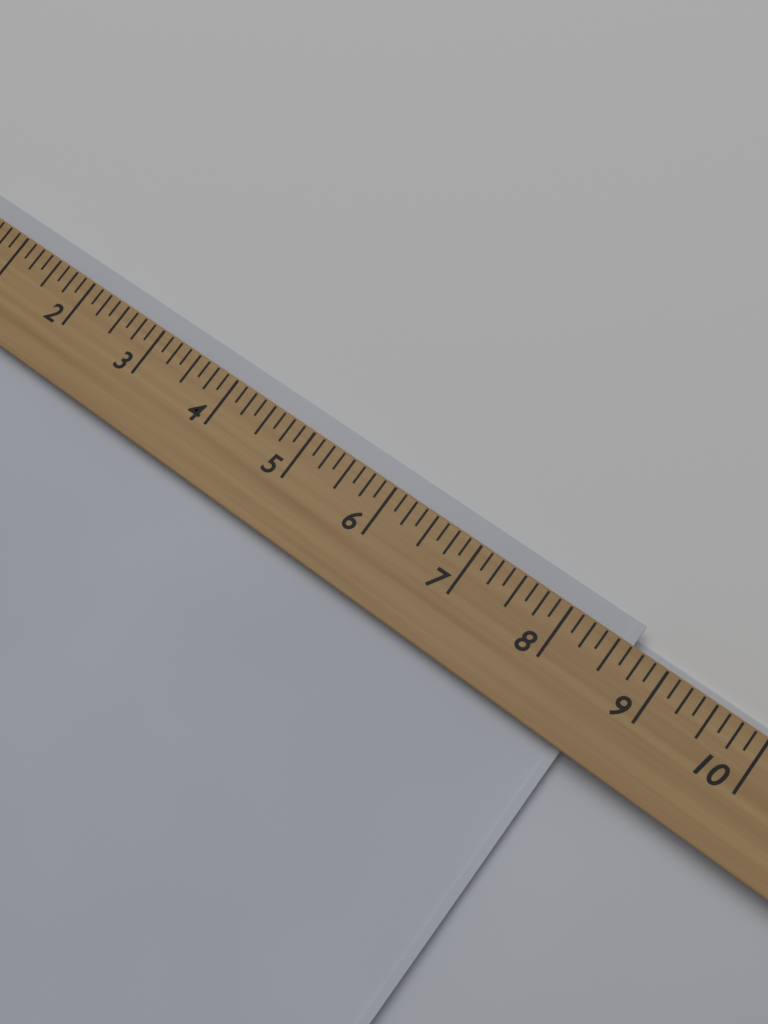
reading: 8.625 (no unit)
